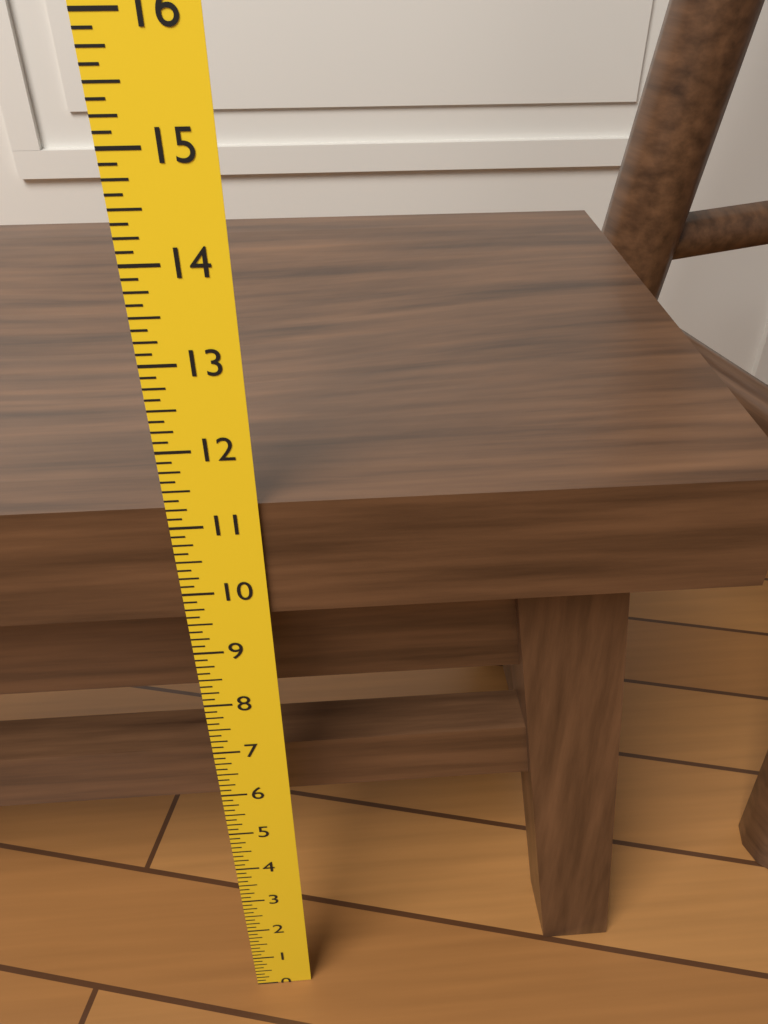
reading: 11.250 in
